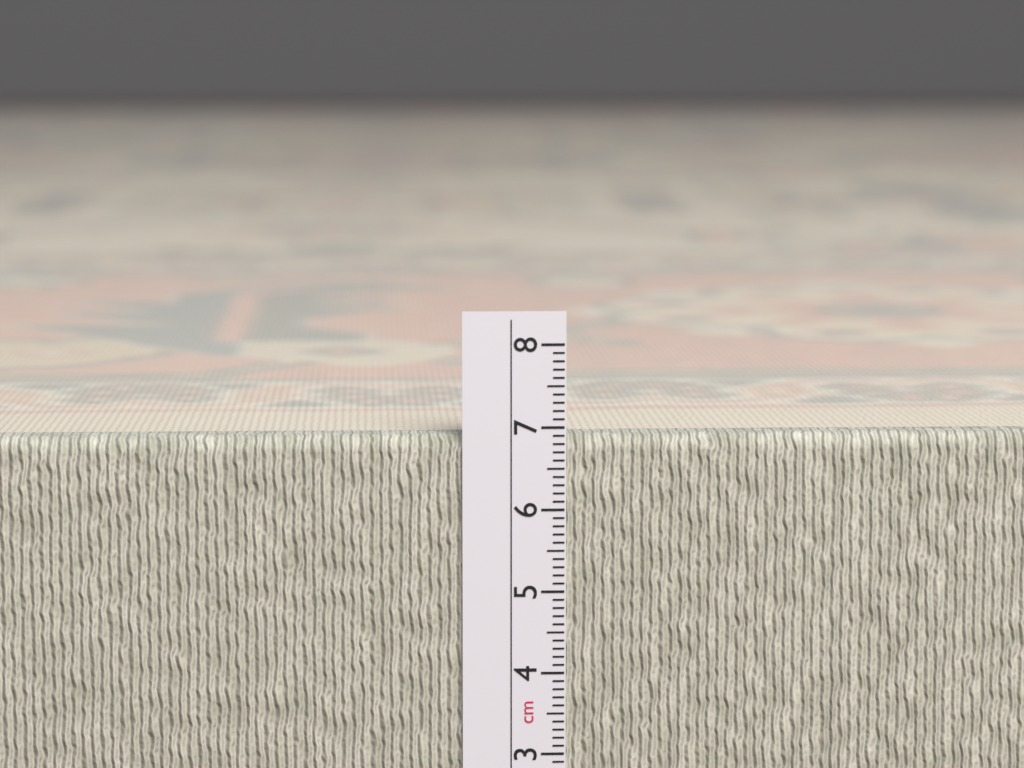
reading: 6.9 cm
